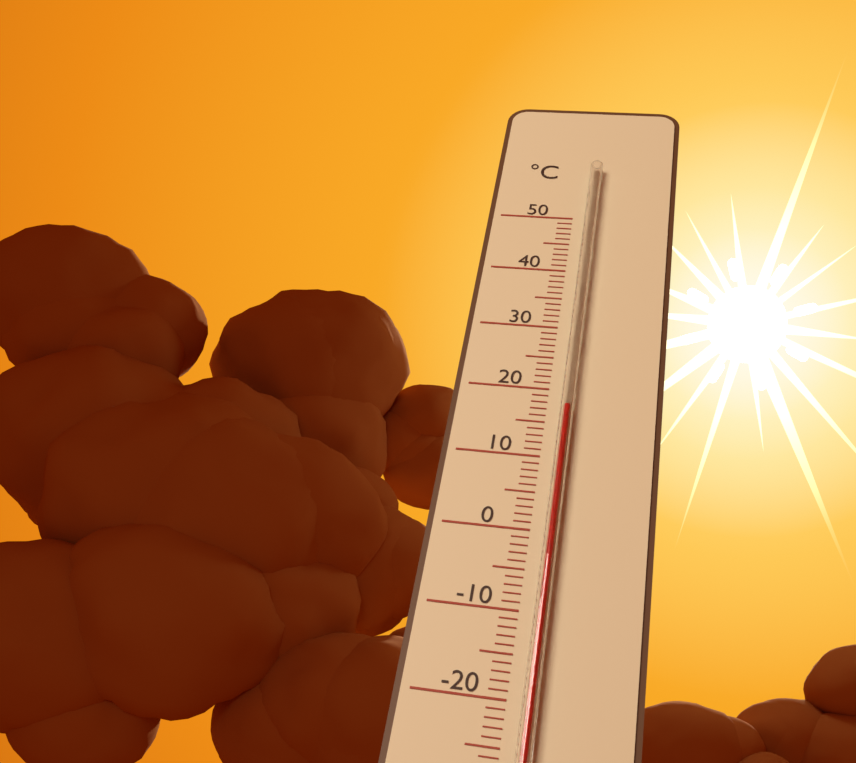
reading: 17 °C
